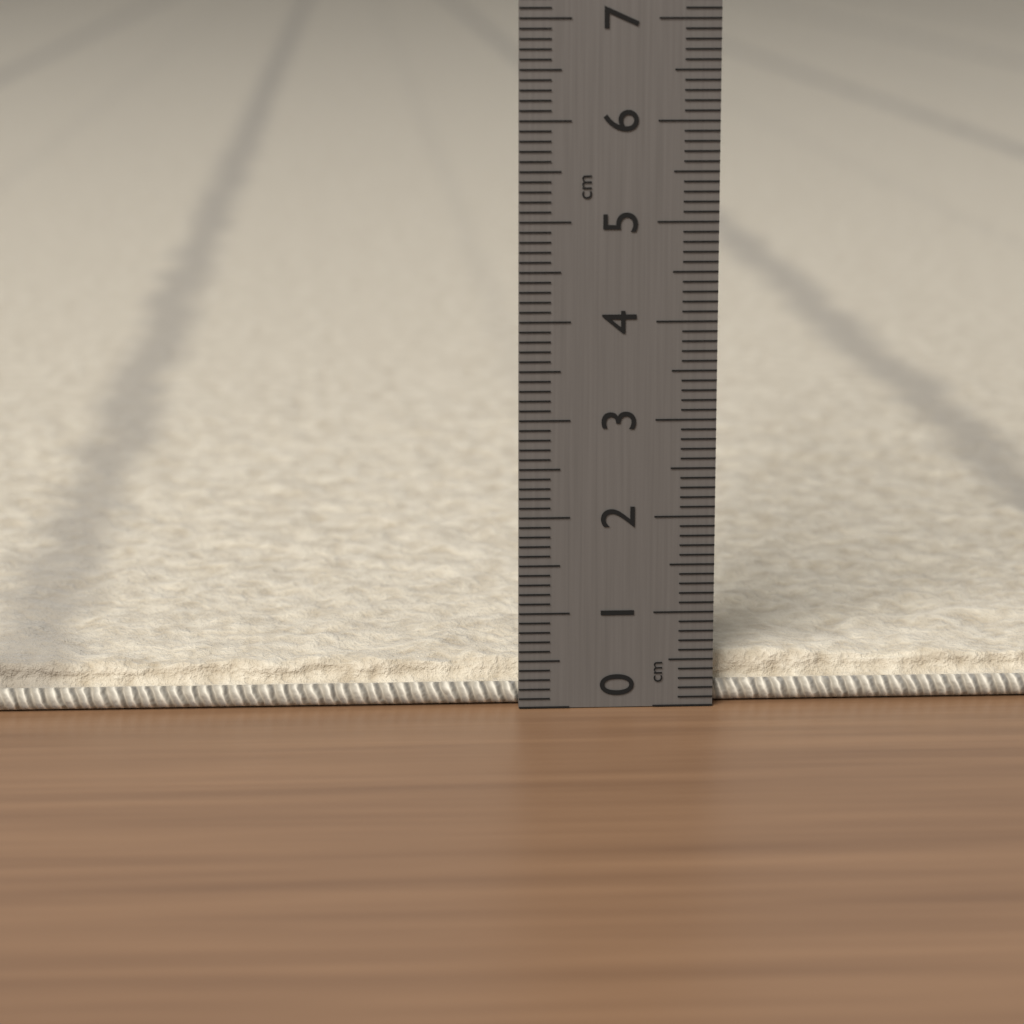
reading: 0.5 cm
